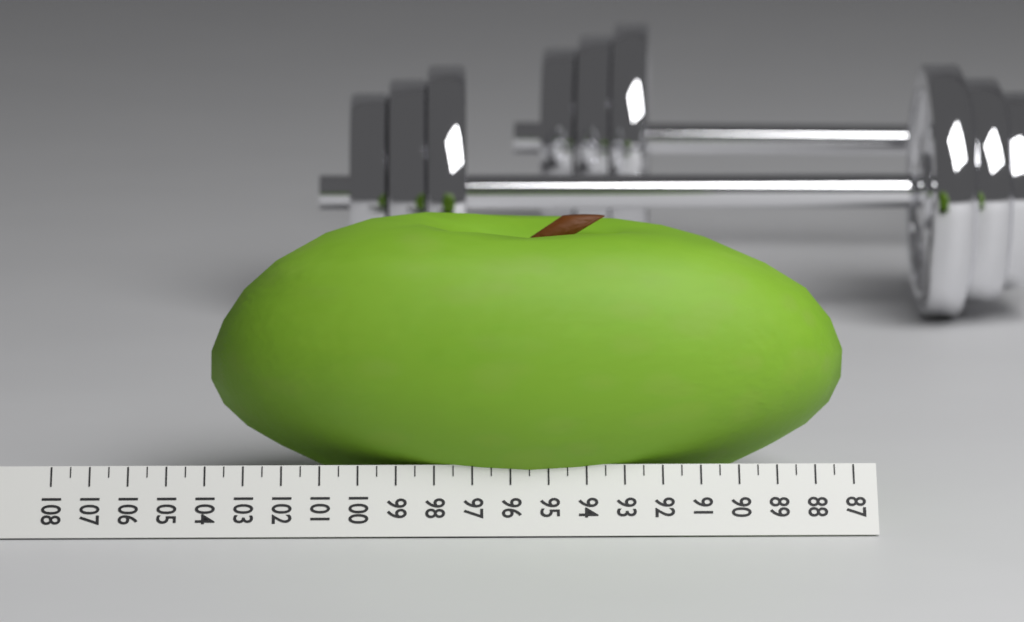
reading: 104.0 (no unit)
